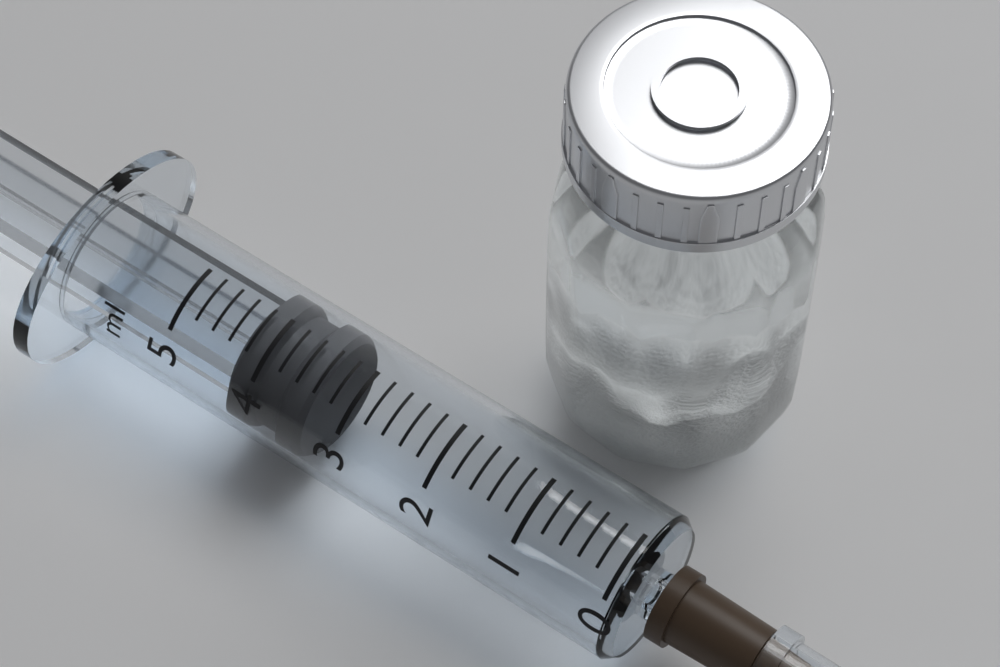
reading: 3.4 ml
